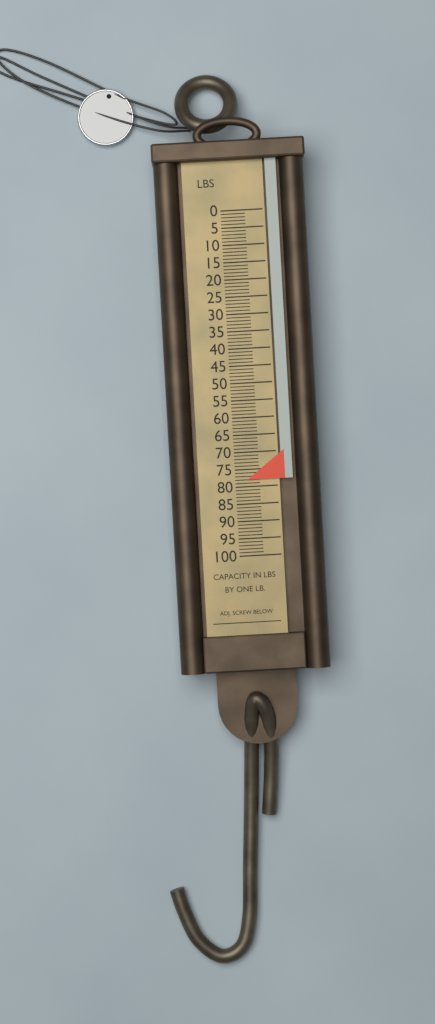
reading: 78 lb
